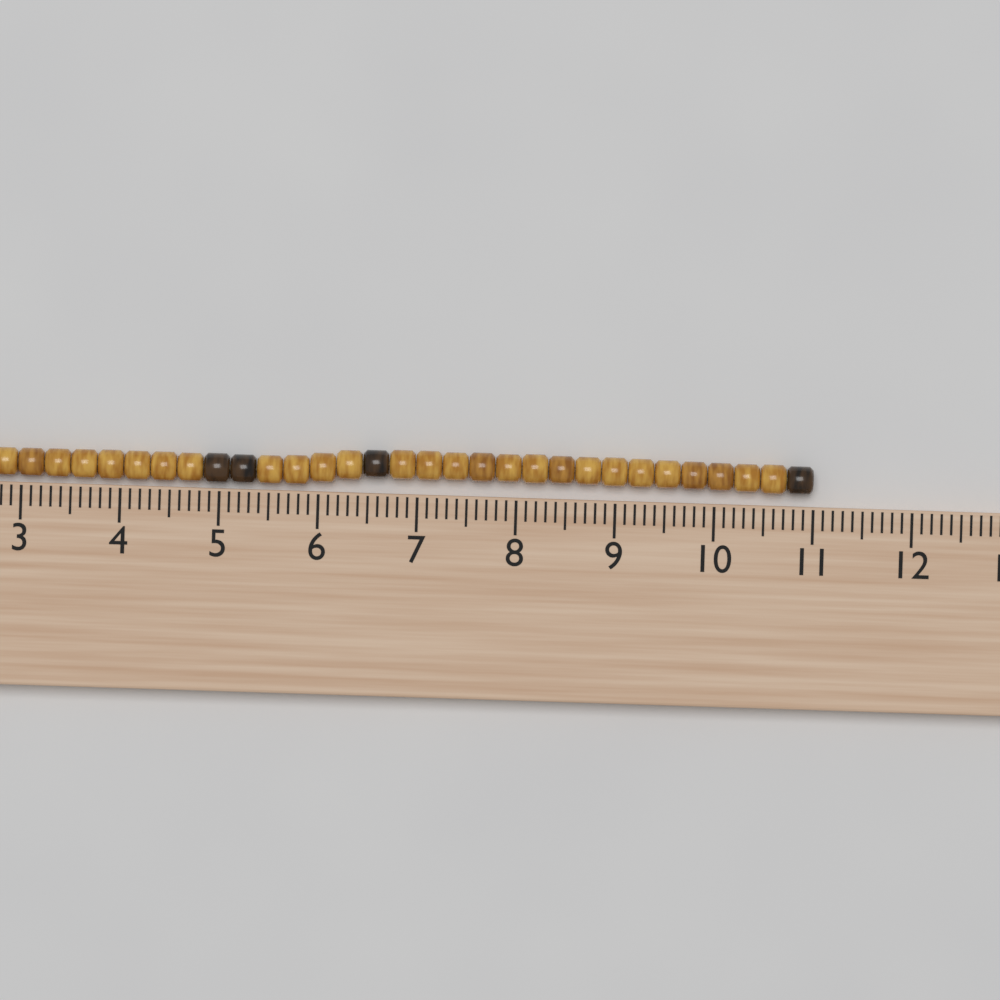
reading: 11.0 cm
